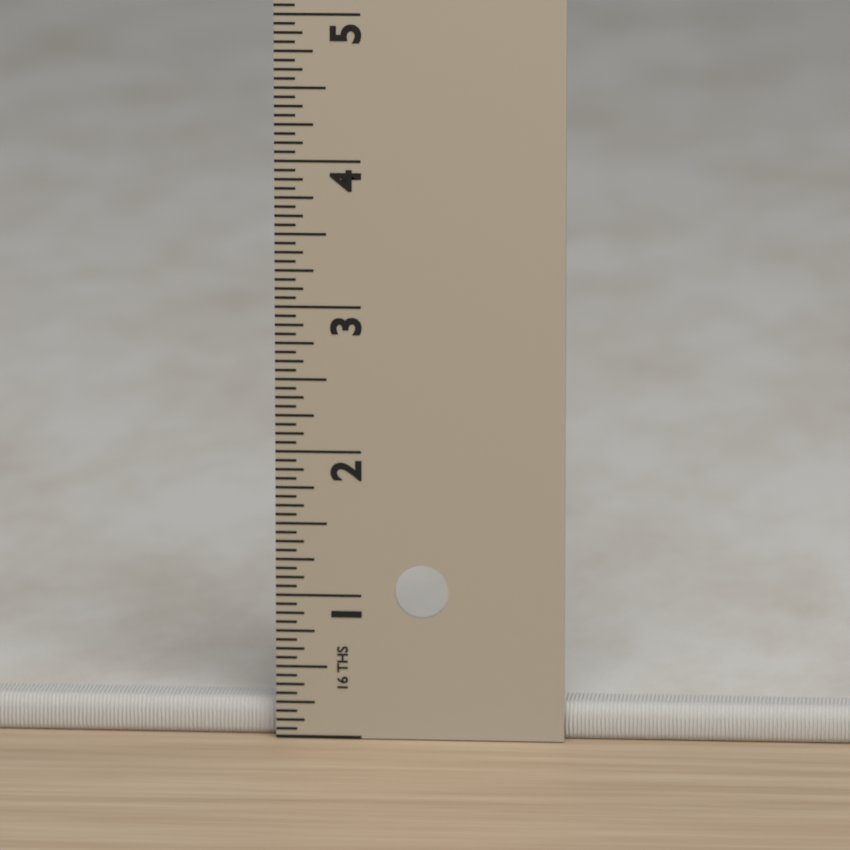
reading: 0.2500 in
